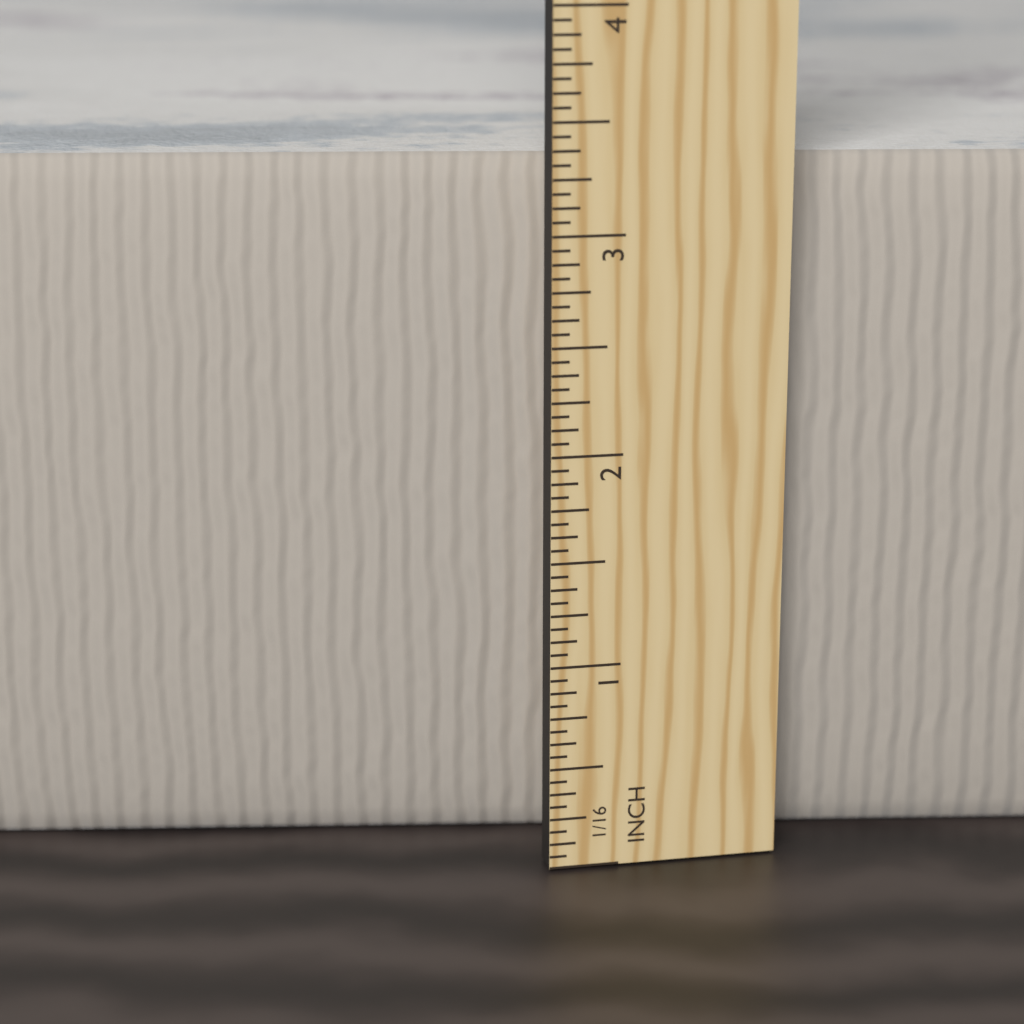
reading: 3.3125 in
